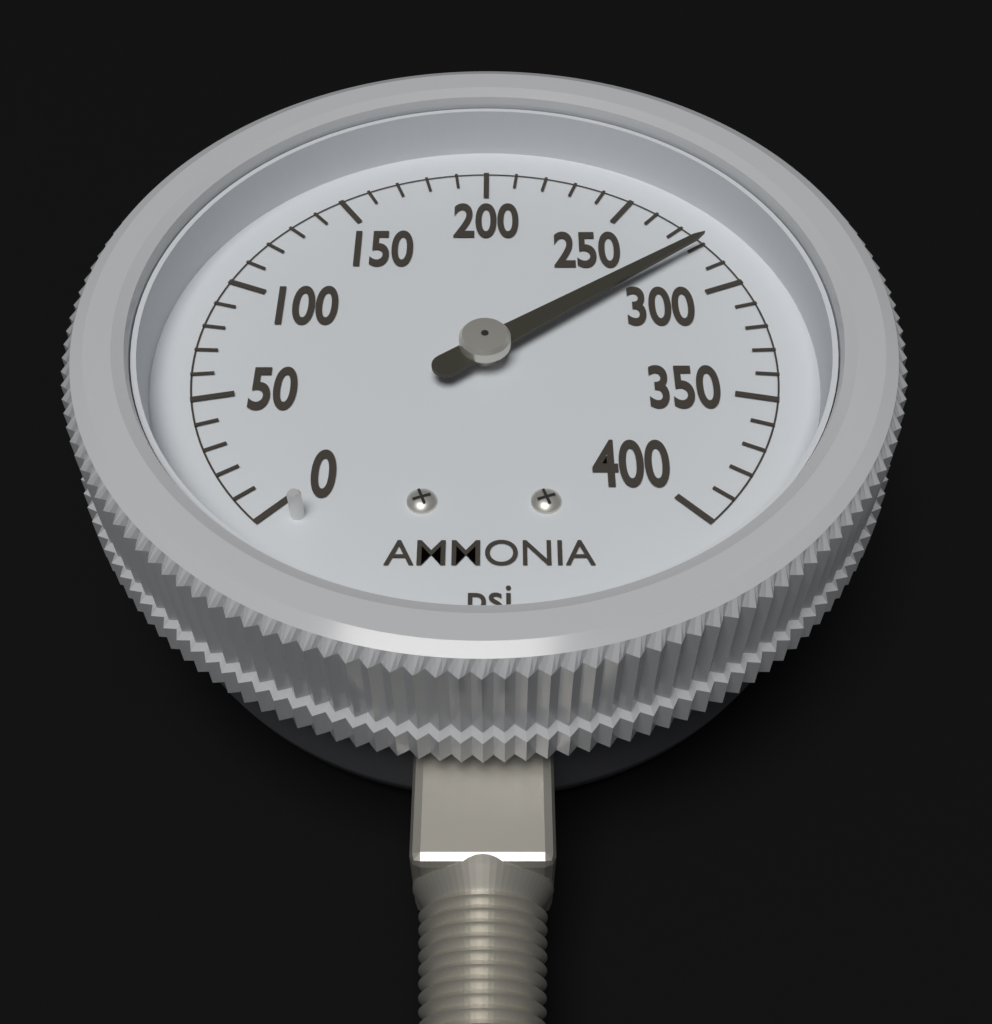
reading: 280 psi
